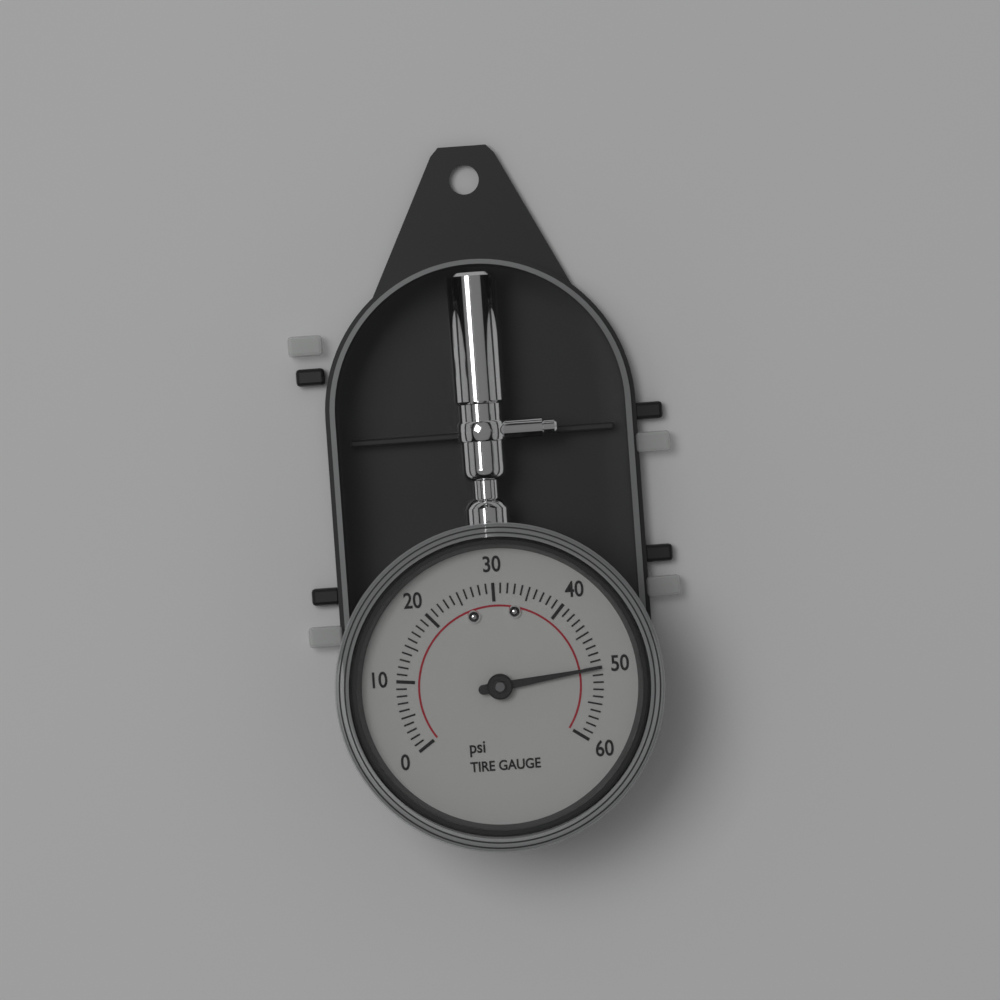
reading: 50 psi
